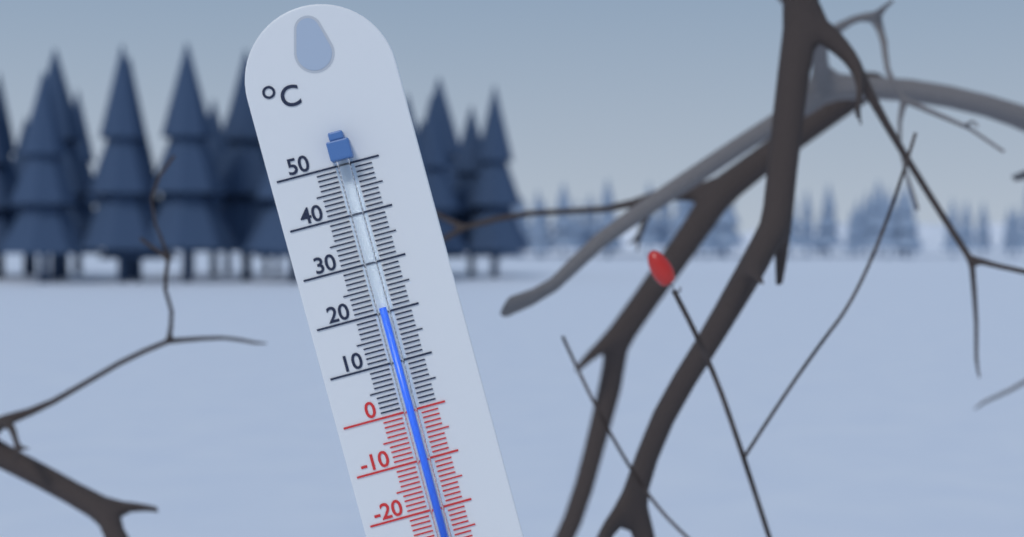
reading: 21 °C
